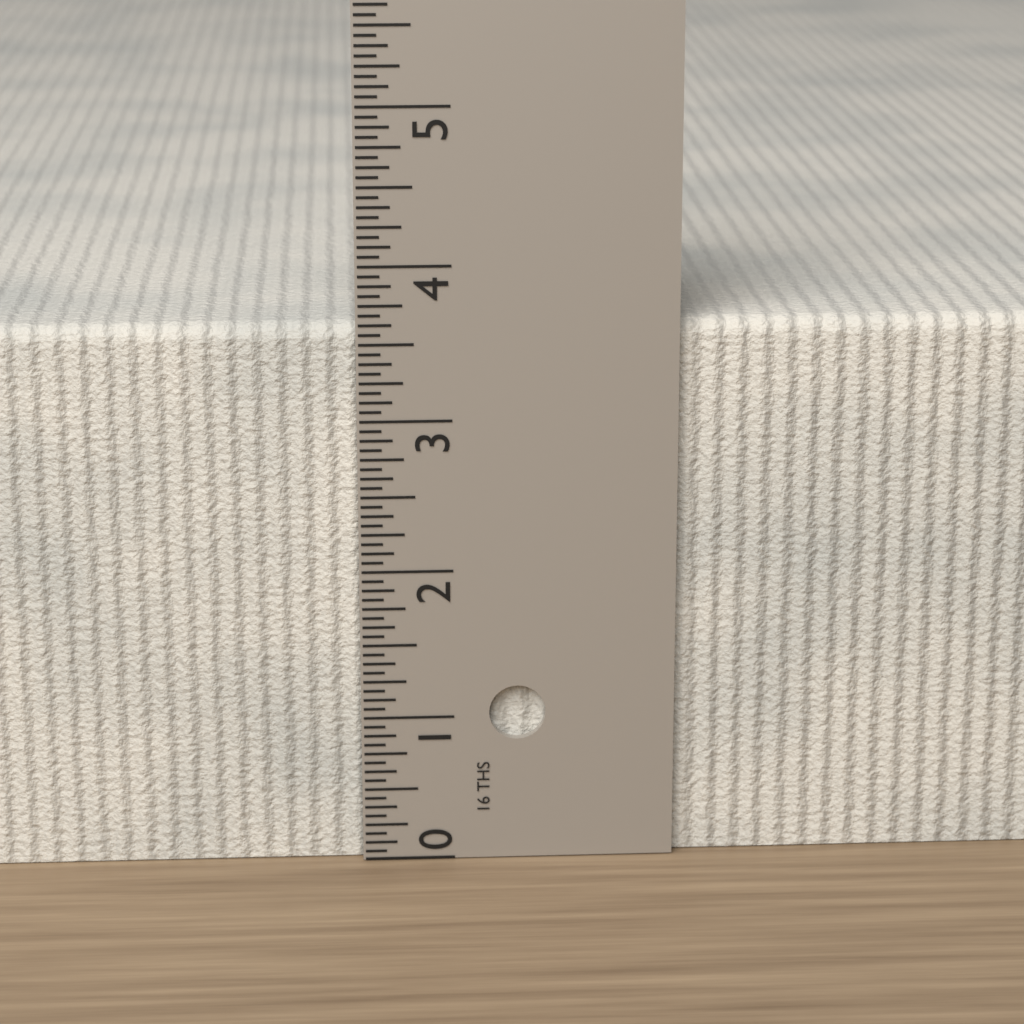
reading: 3.6250 in
